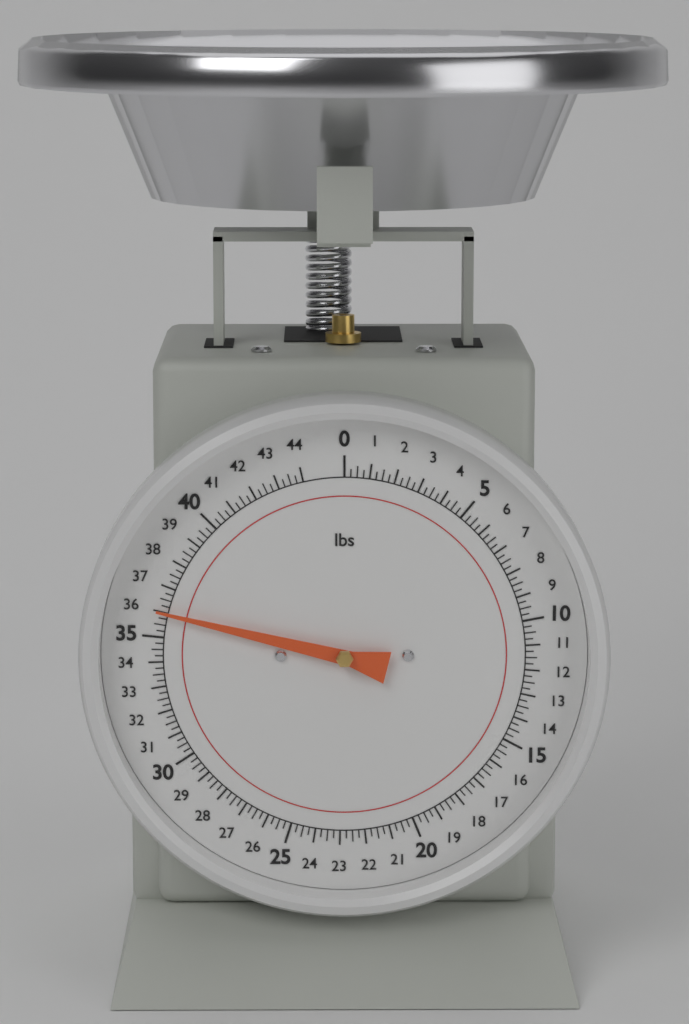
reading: 36.00 lbs
